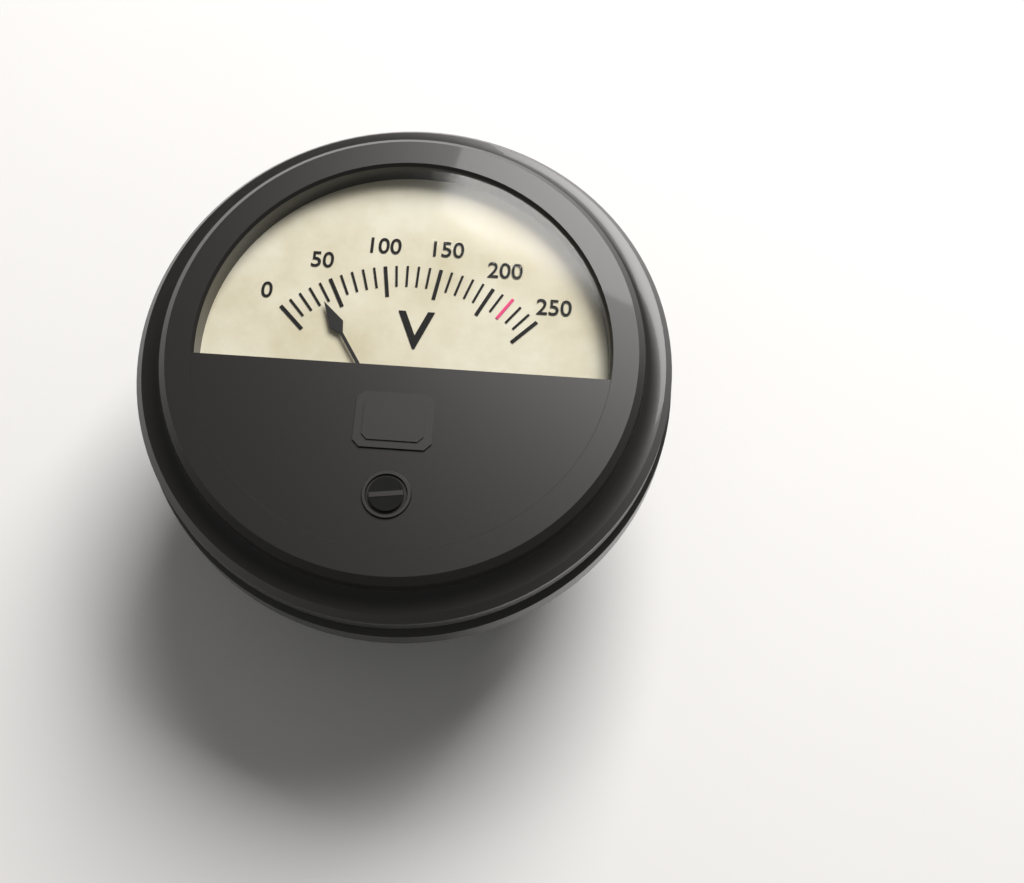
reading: 35 V
